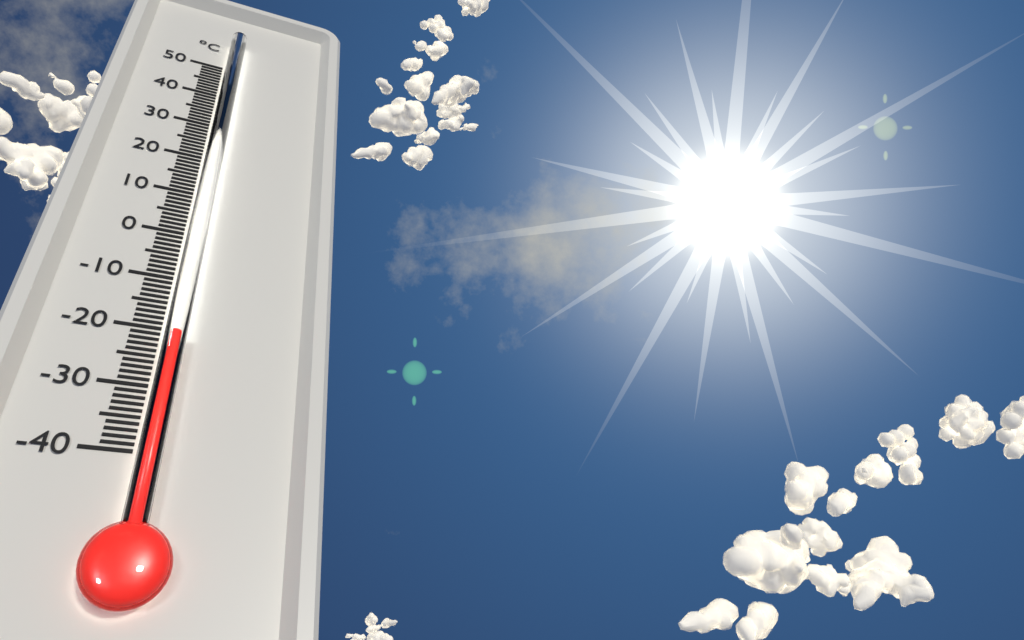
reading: -22 °C
